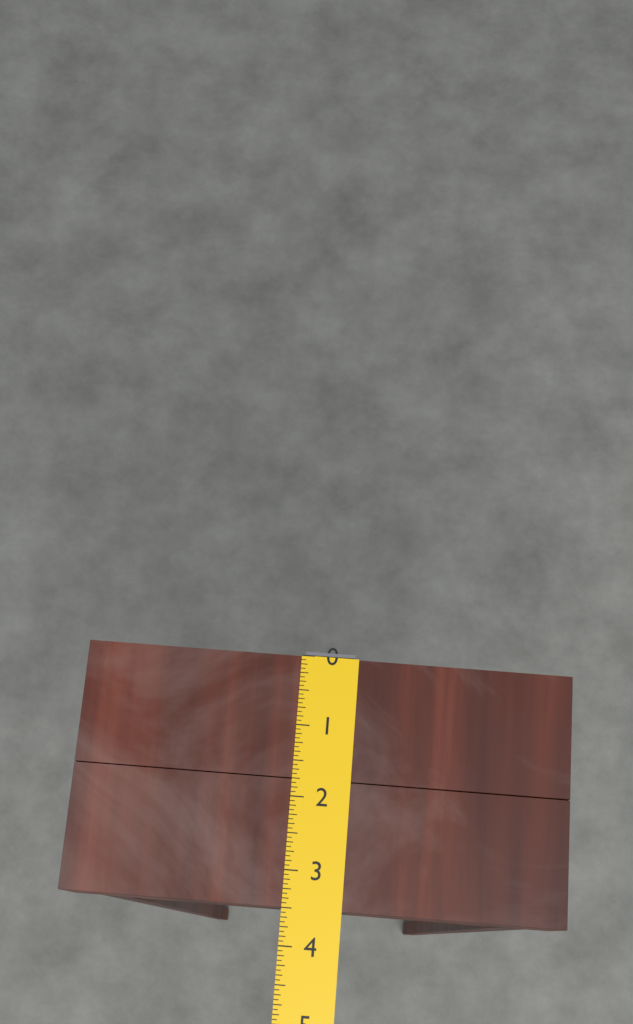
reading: 3.5000 (no unit)
